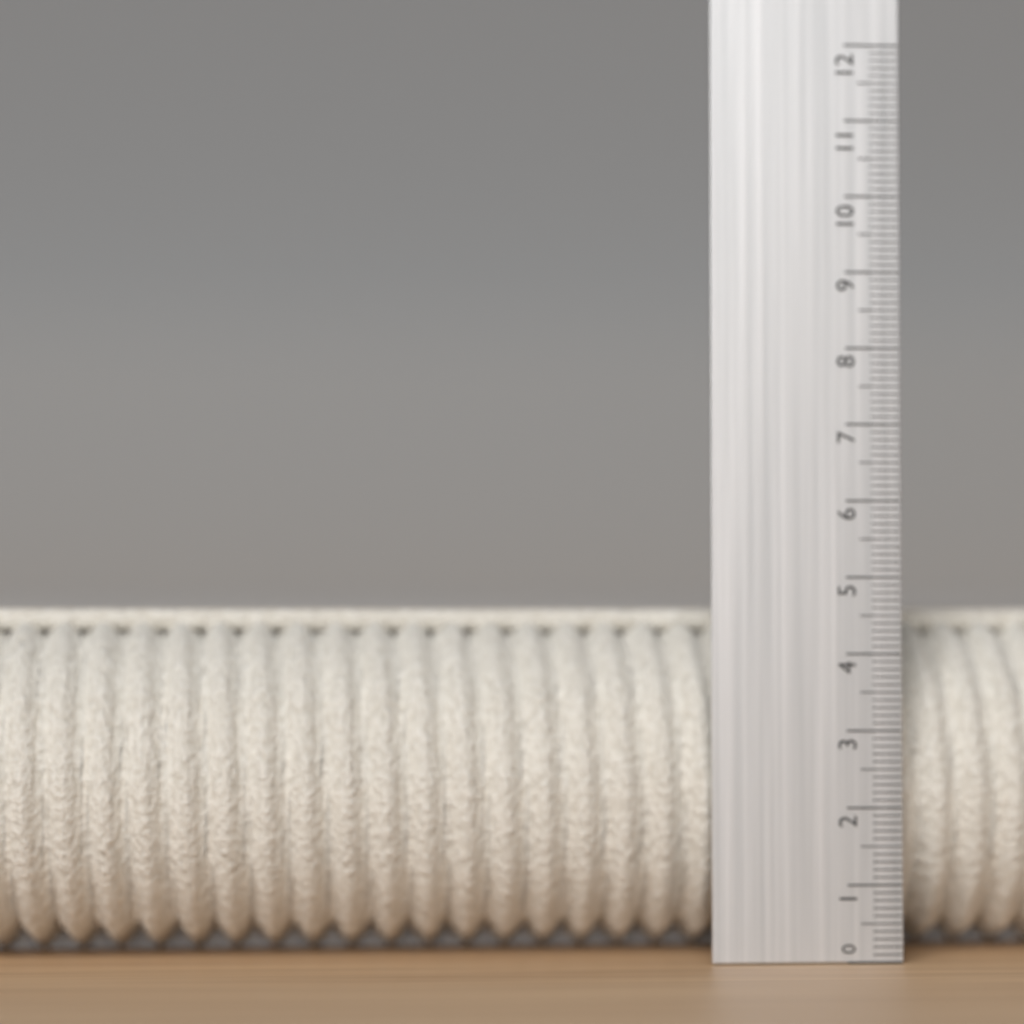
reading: 4.6 (no unit)
